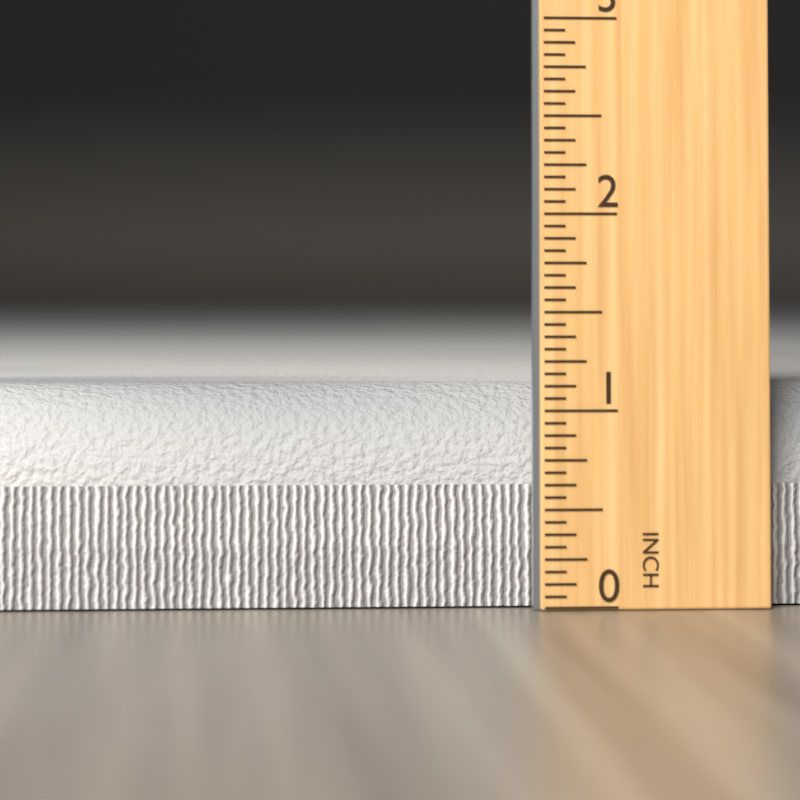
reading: 1.1250 in
